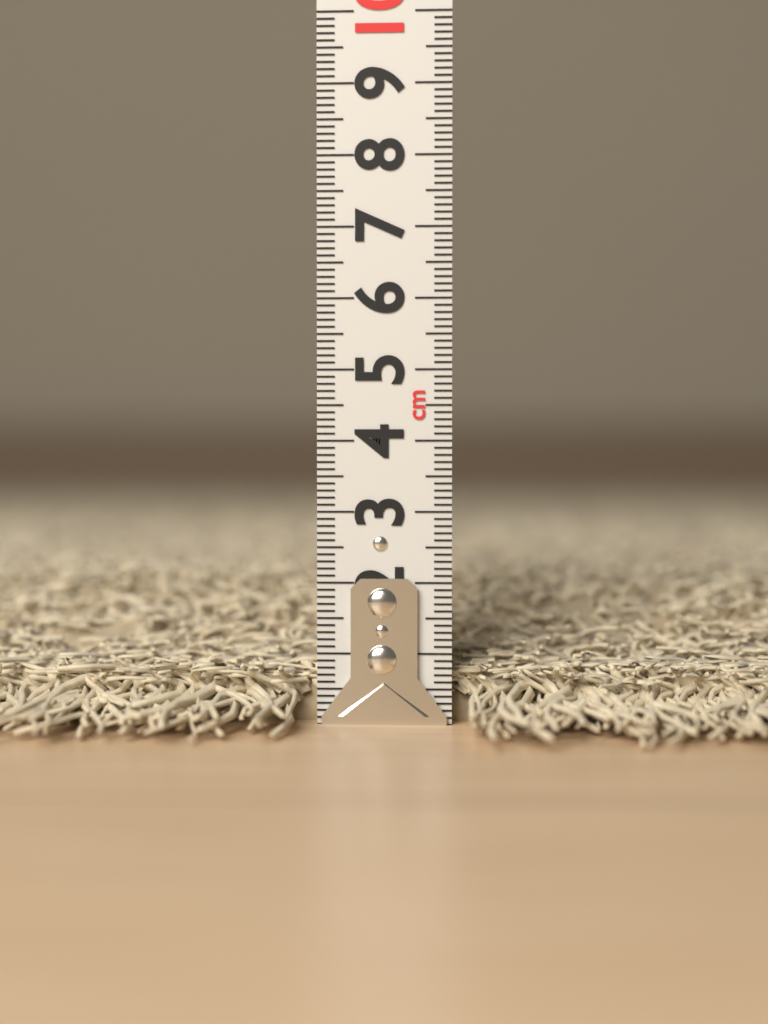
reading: 2.1 cm
